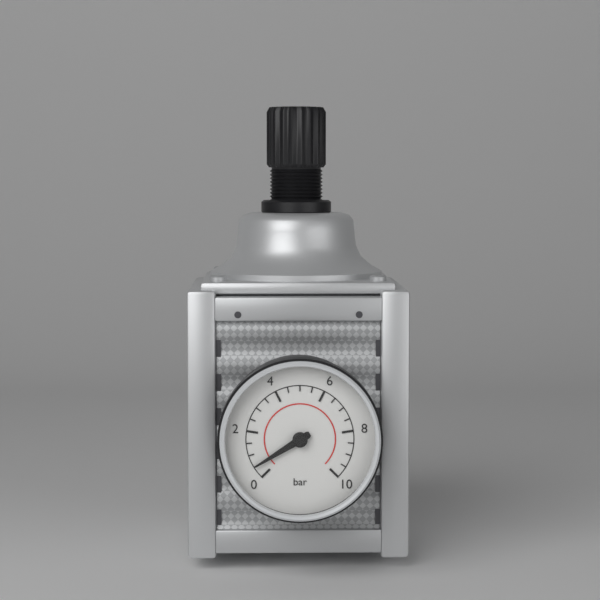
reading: 0.5 bar
